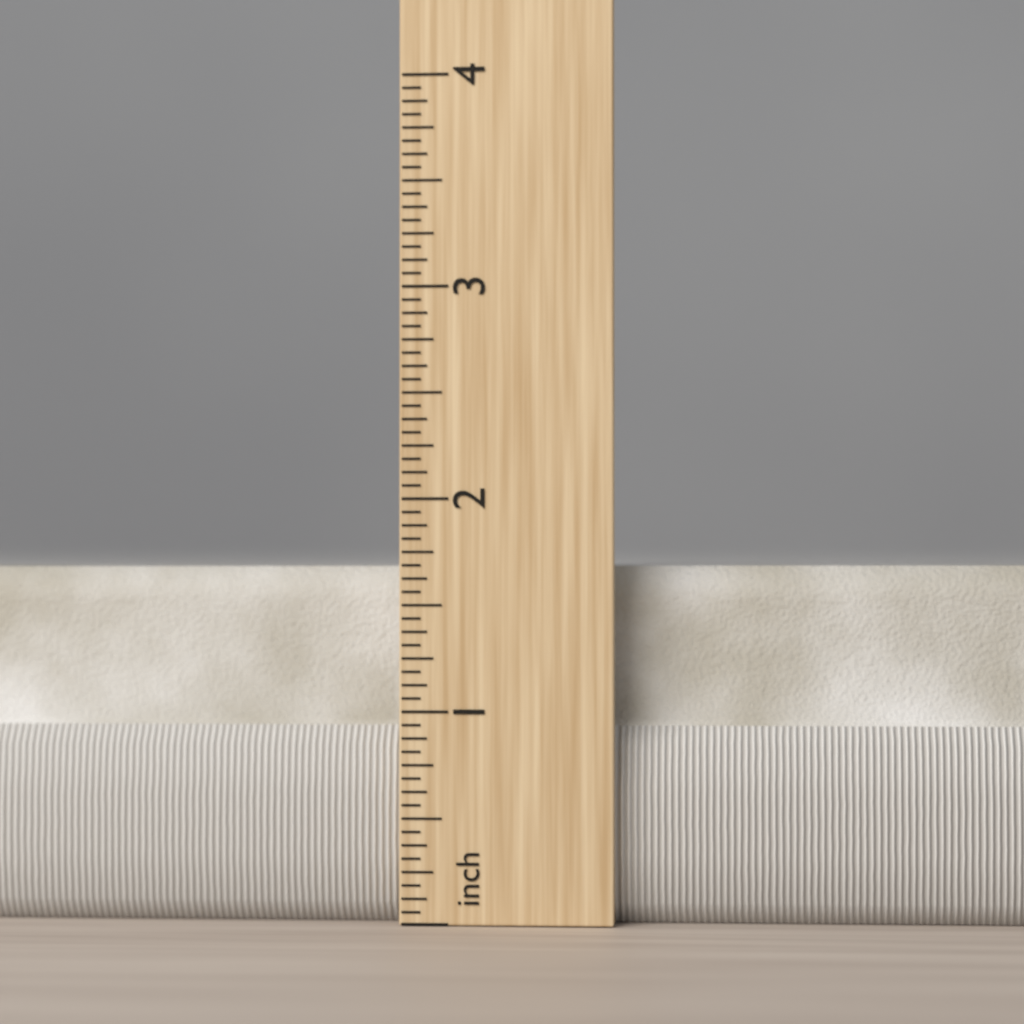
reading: 1.6875 in
